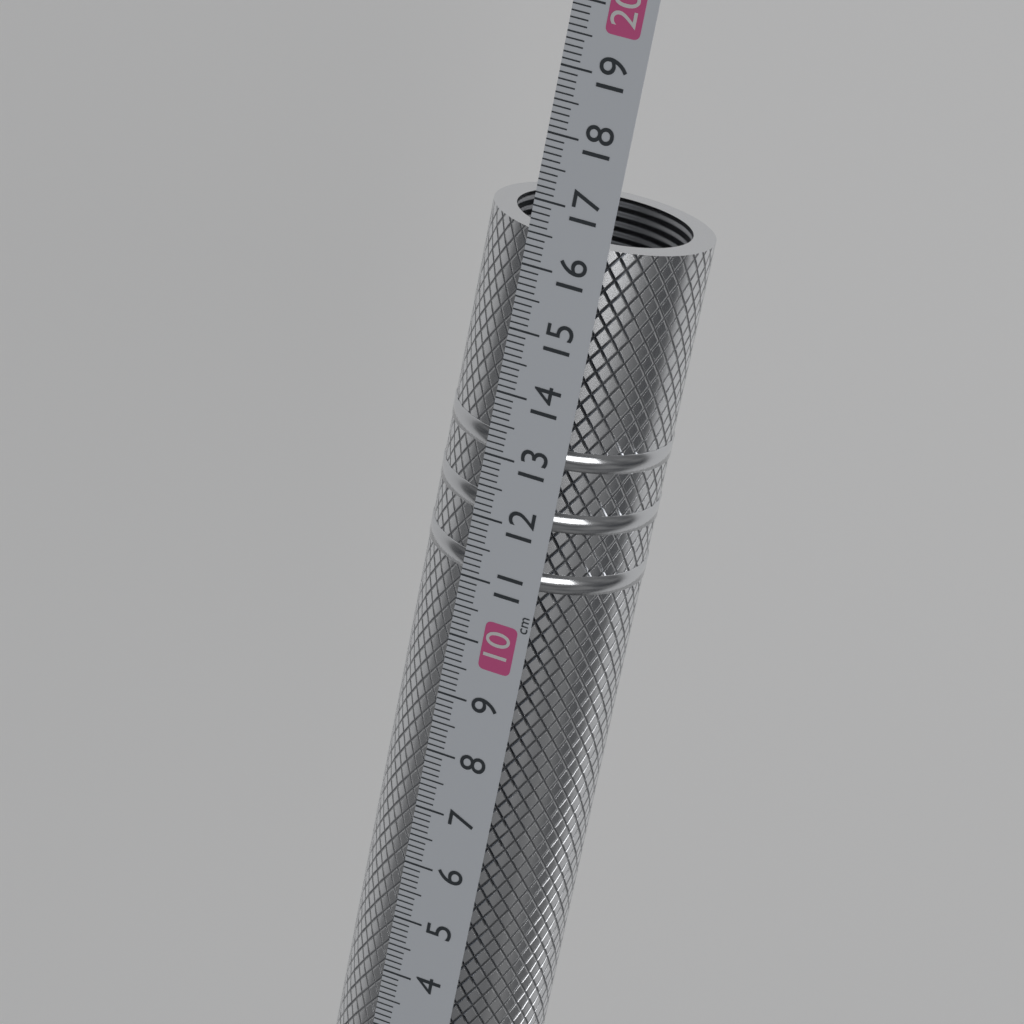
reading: 16.5 cm
